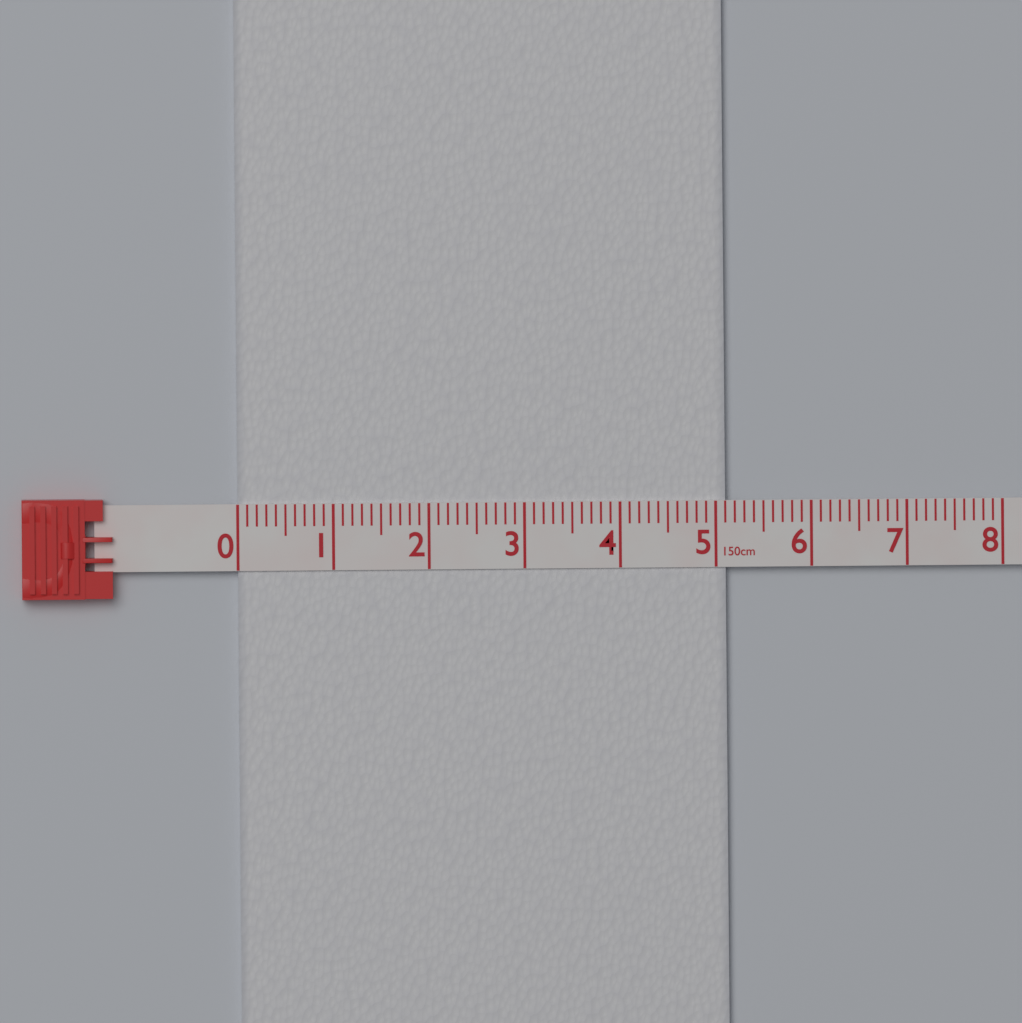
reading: 5.1 cm
